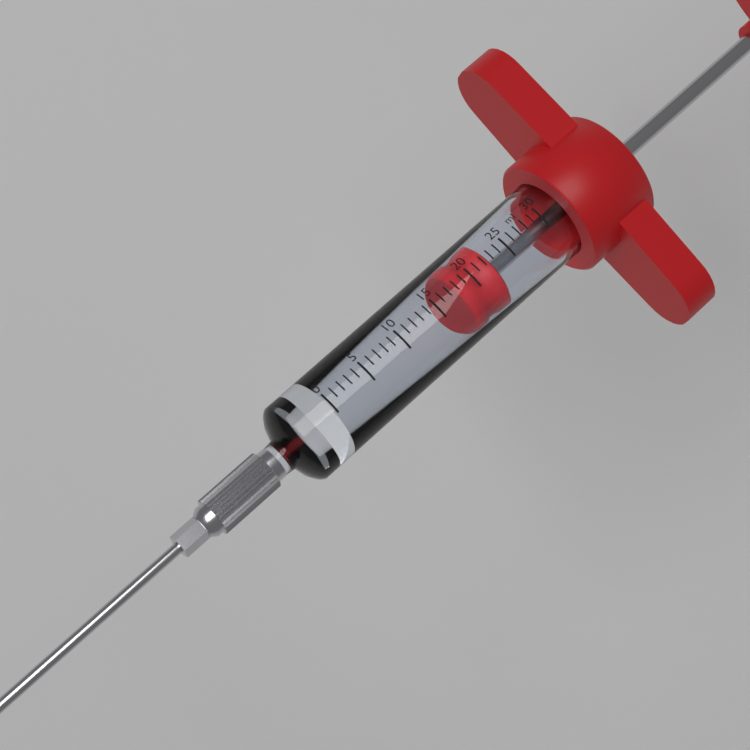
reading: 18 ml
